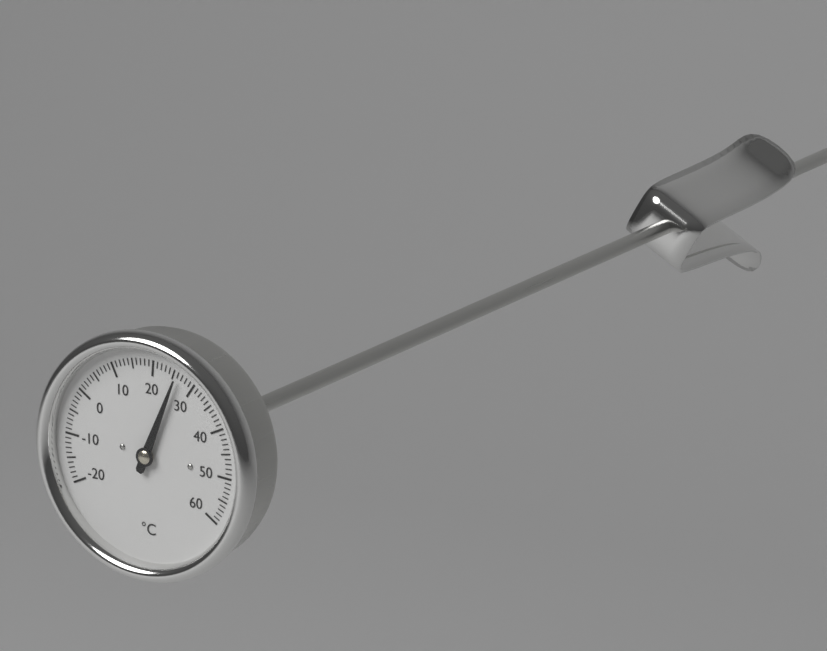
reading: 26 °C
